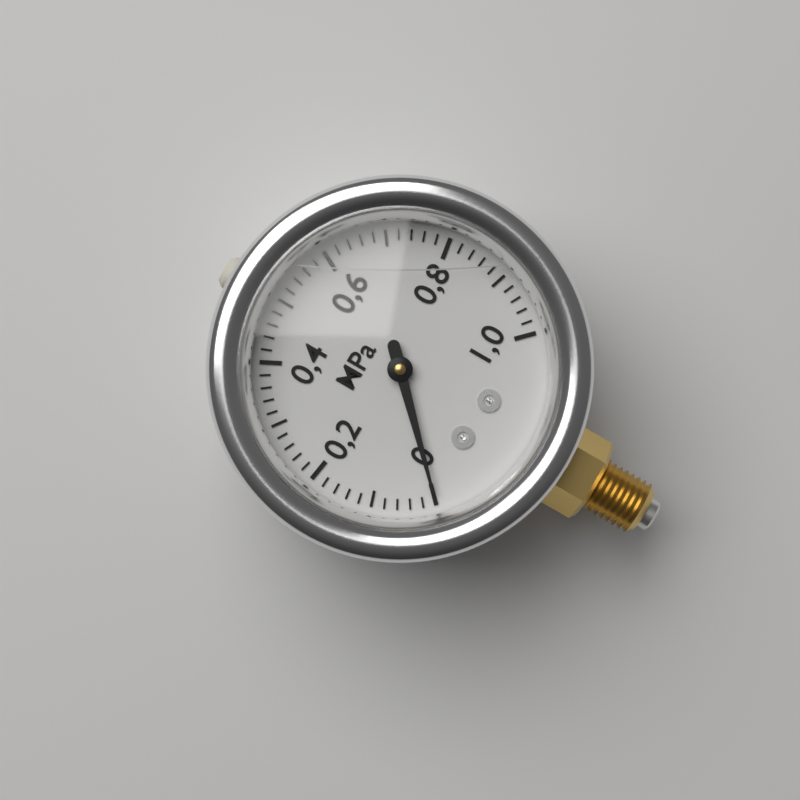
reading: 0.00 MPa
